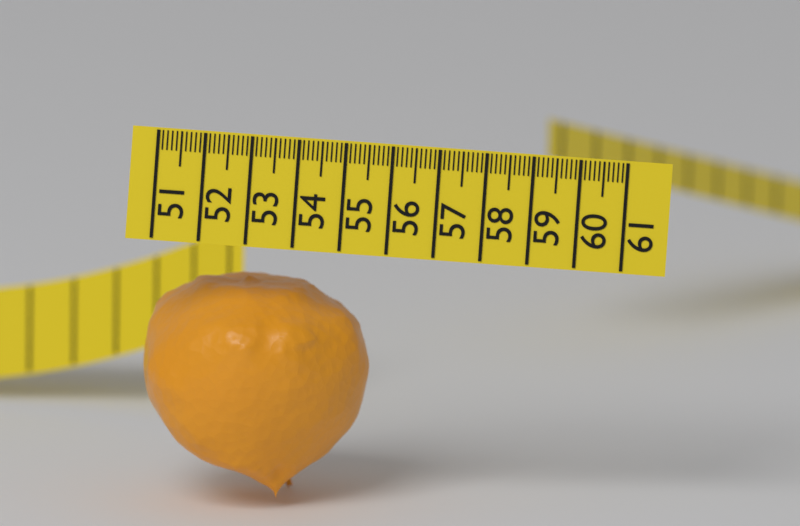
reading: 55.8 (no unit)
